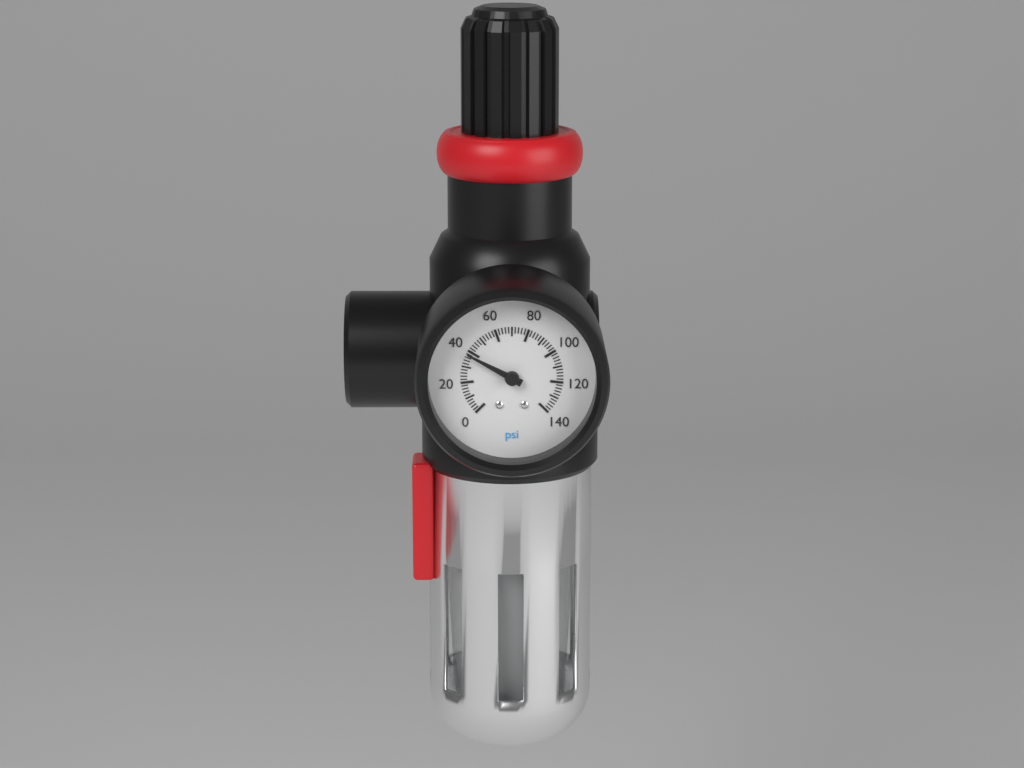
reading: 38 psi
